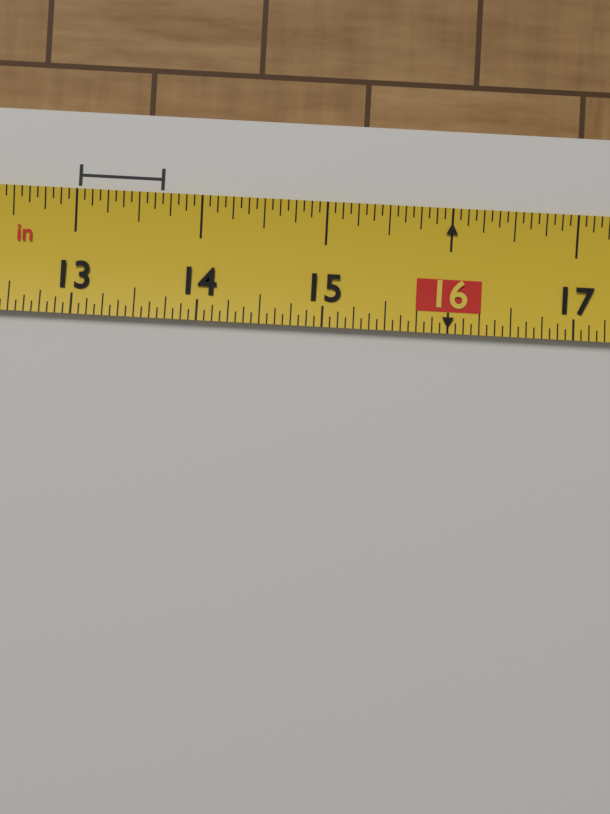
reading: 13.6875 in
